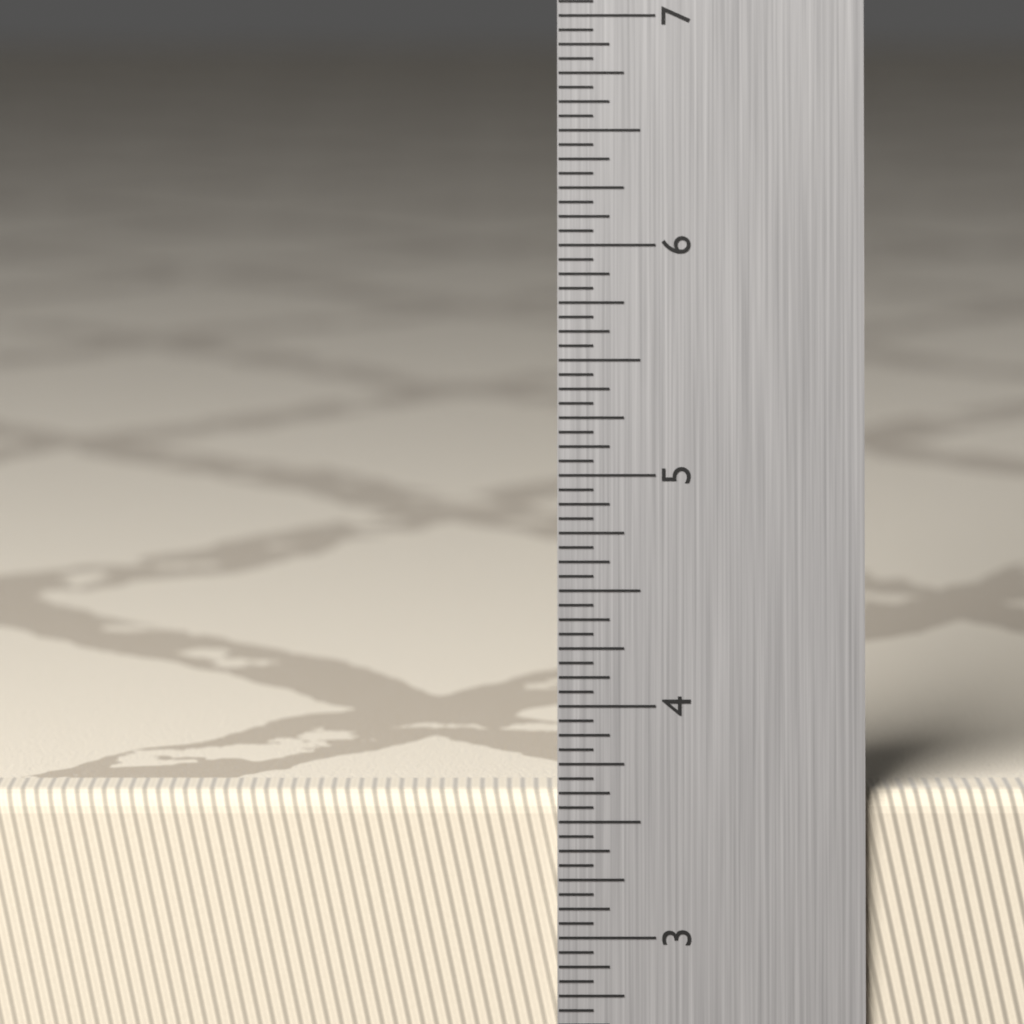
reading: 3.6250 in
